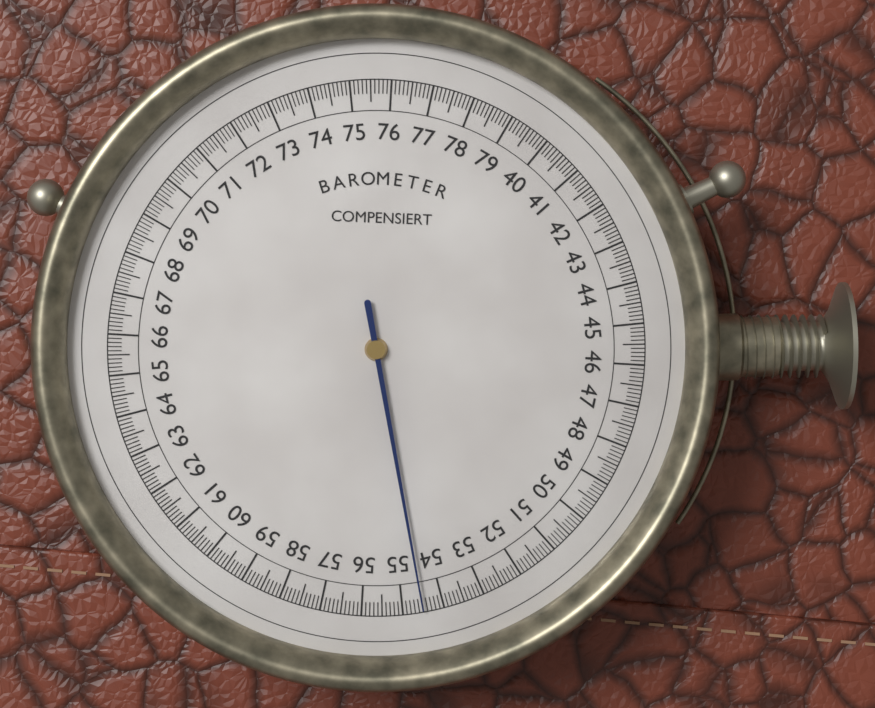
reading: 54.5 (no unit)
